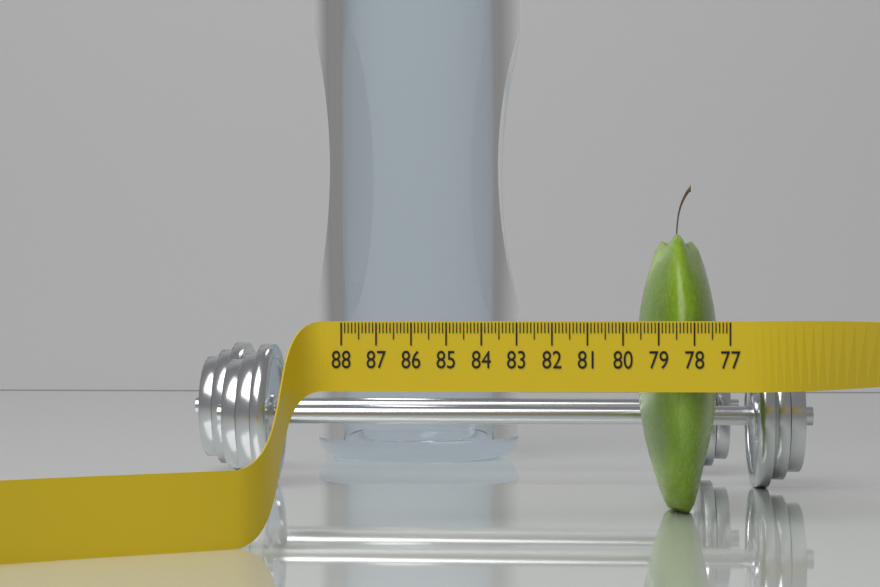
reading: 79.4 (no unit)
